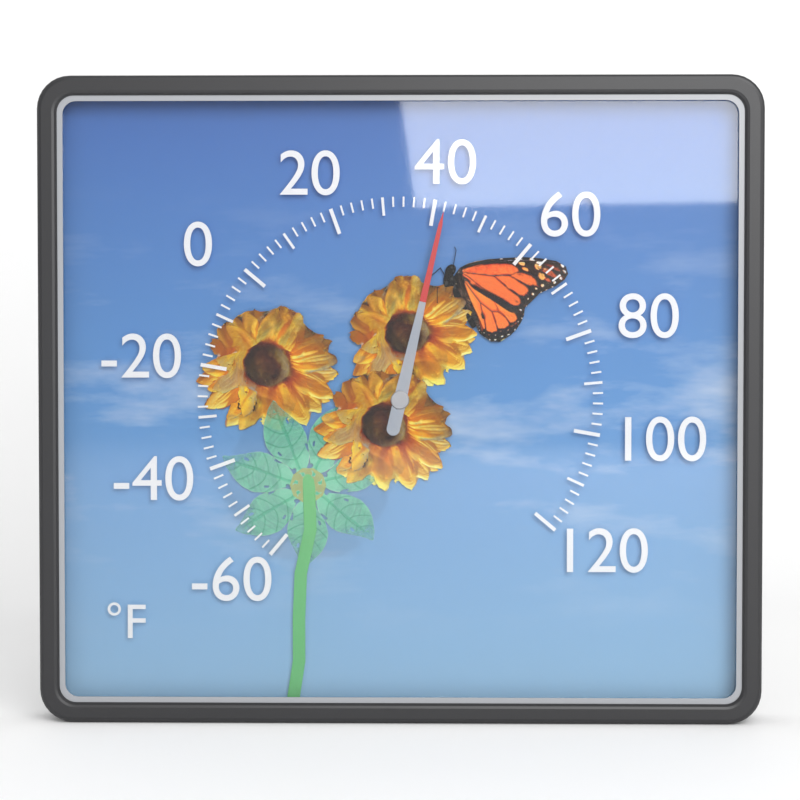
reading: 42 °F
